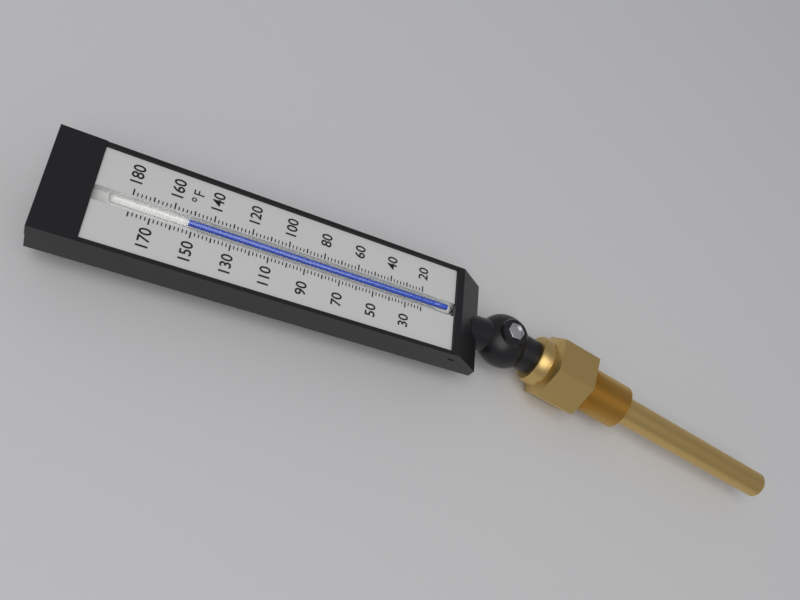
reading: 152 °F
